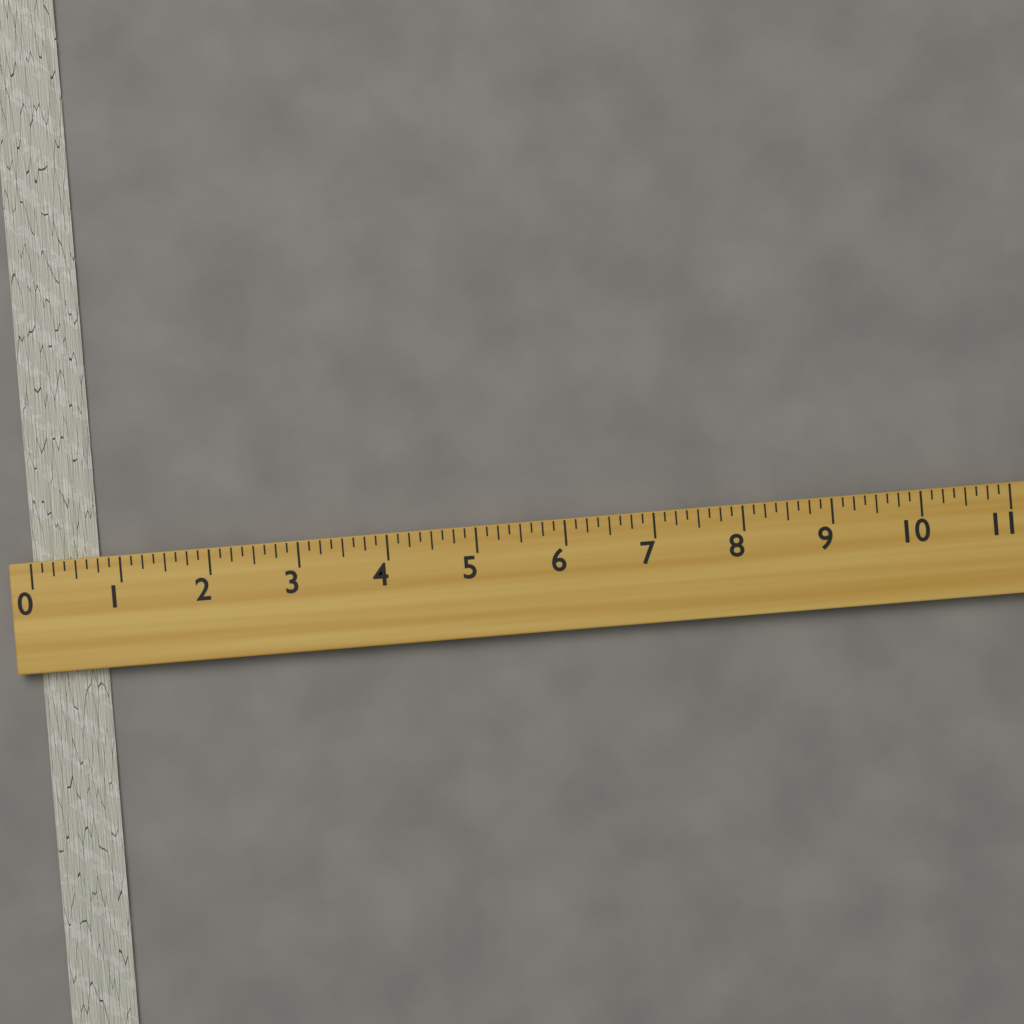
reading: 0.750 (no unit)
